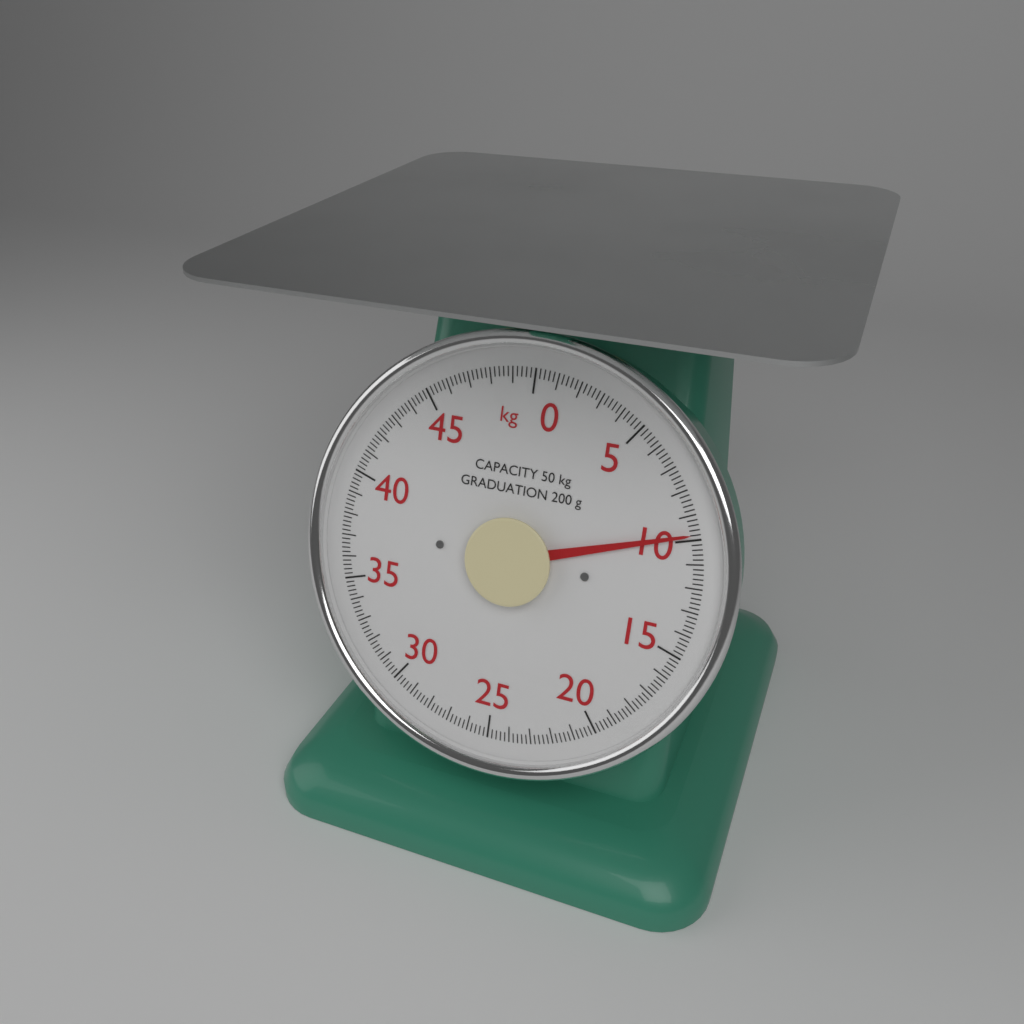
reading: 9.8 kg
